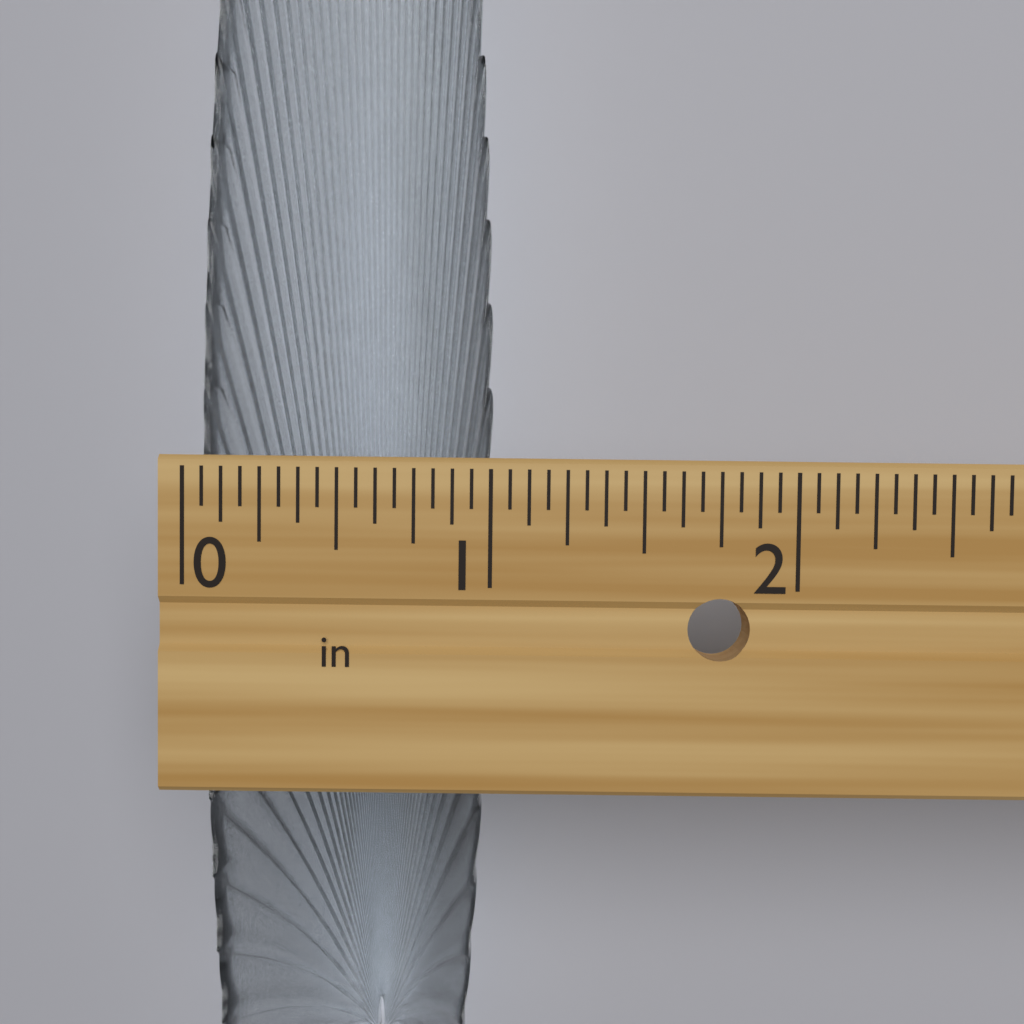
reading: 1.0000 in
